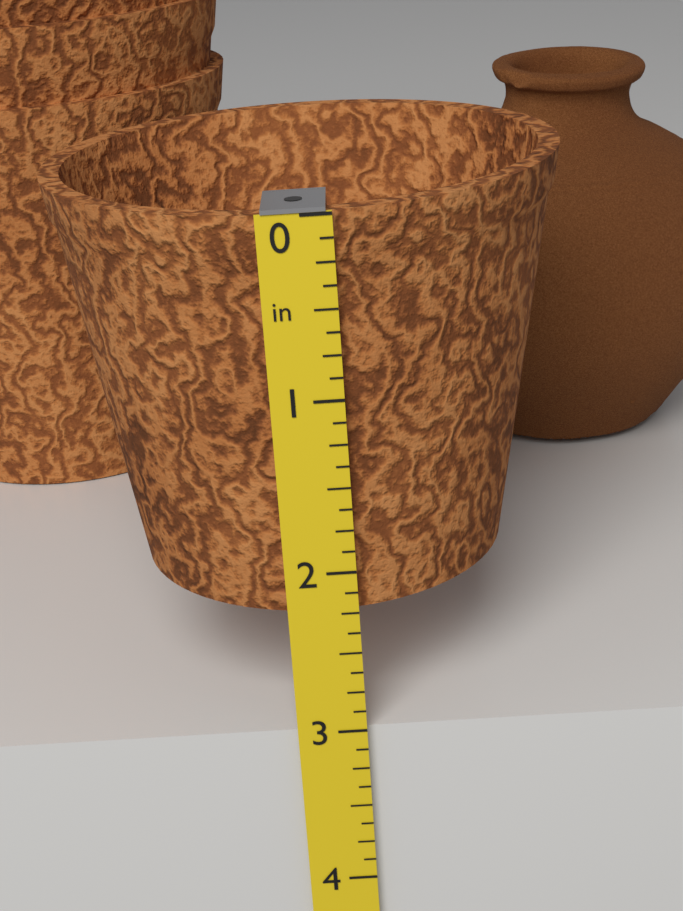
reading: 2.250 in
